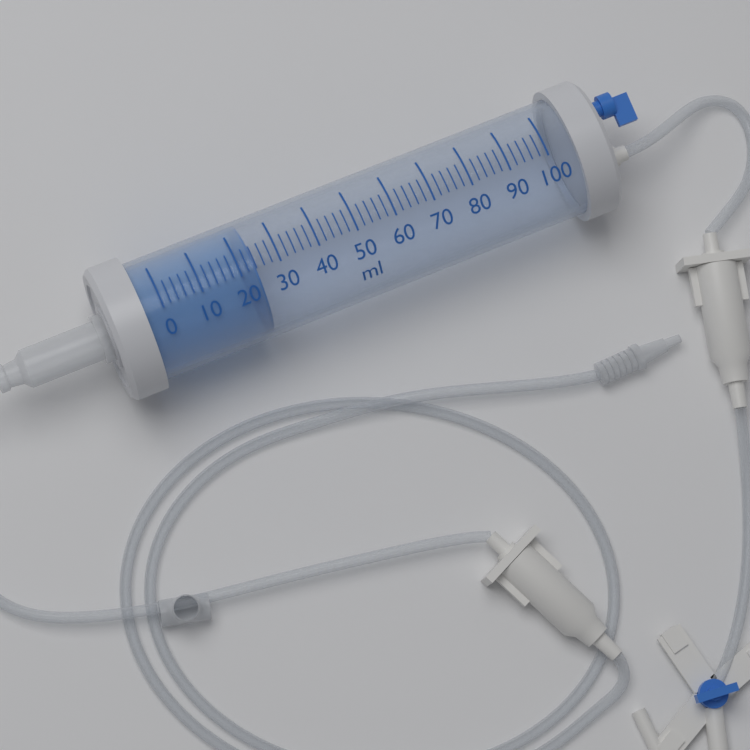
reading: 24 ml
